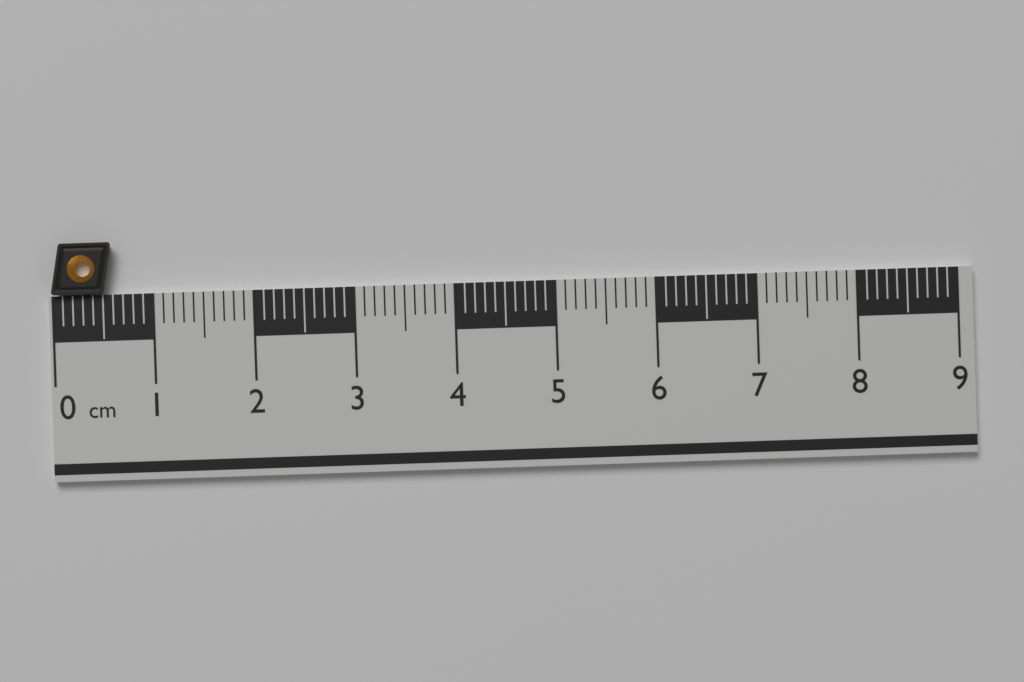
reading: 0.6 cm
